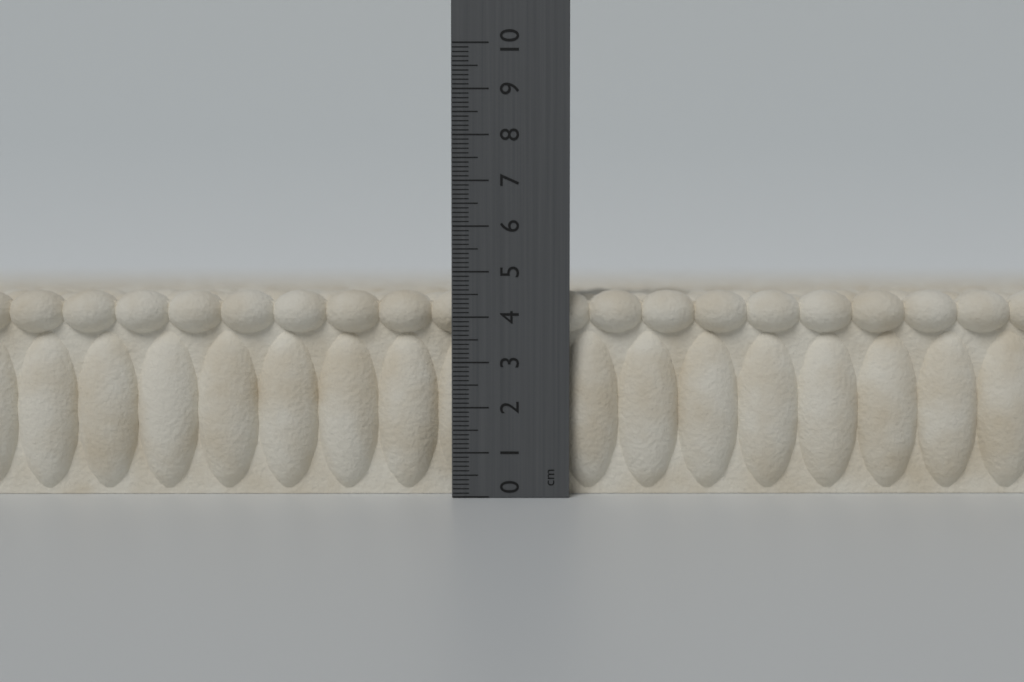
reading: 4.6 cm
